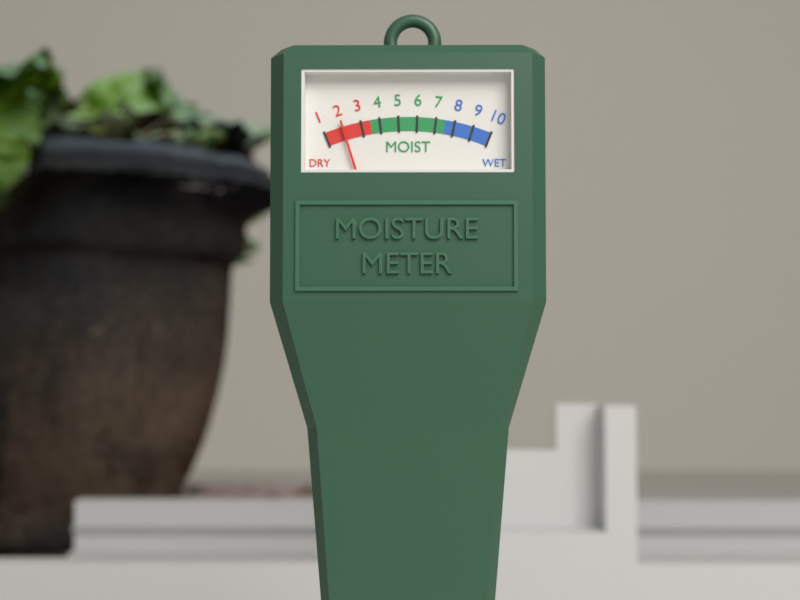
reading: 2 (no unit)
